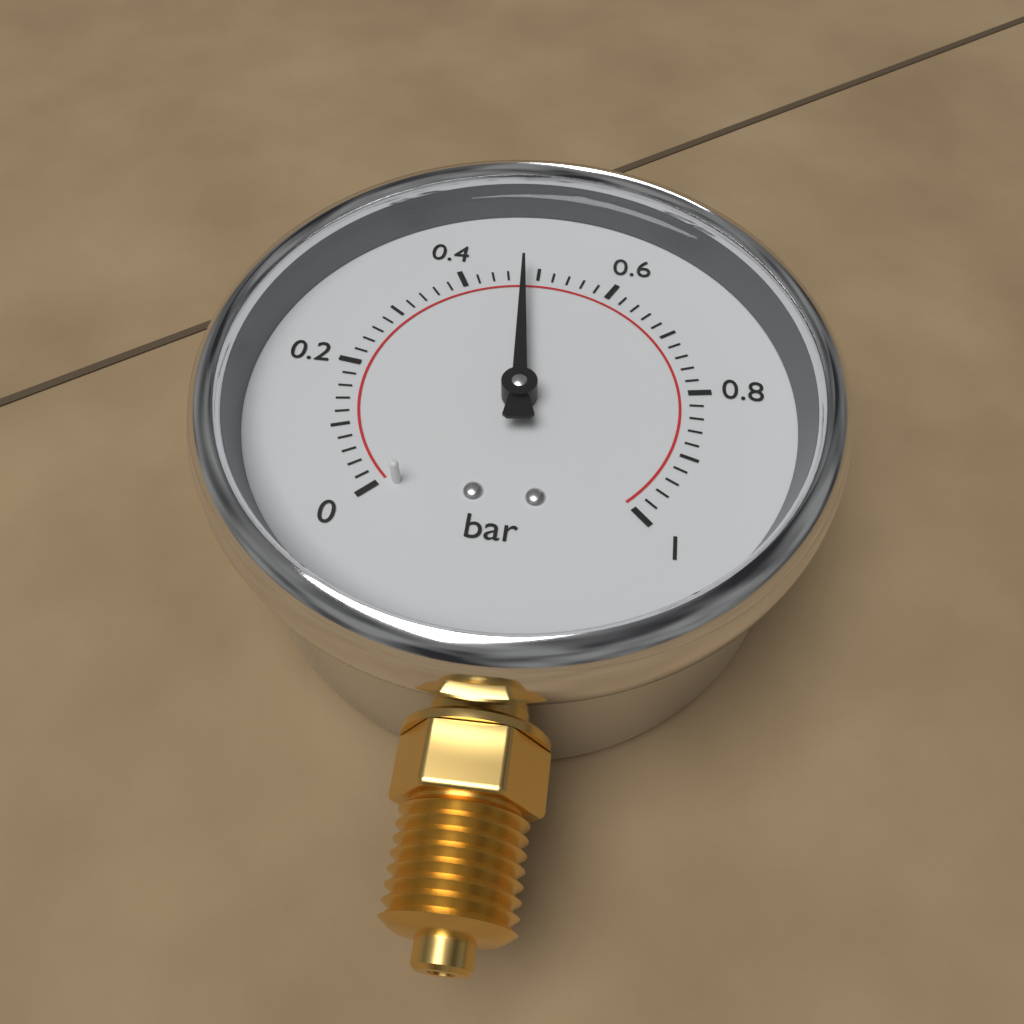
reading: 0.48 bar
